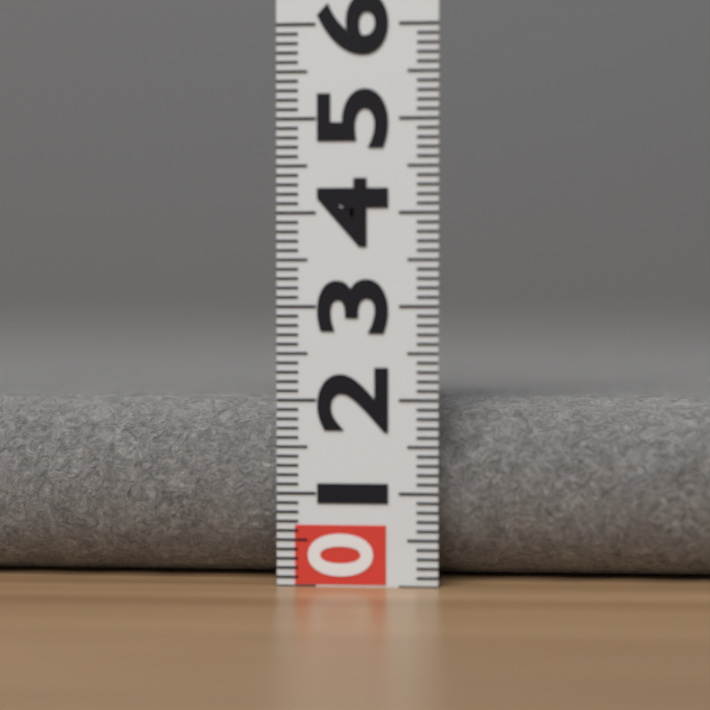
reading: 2.0 (no unit)
